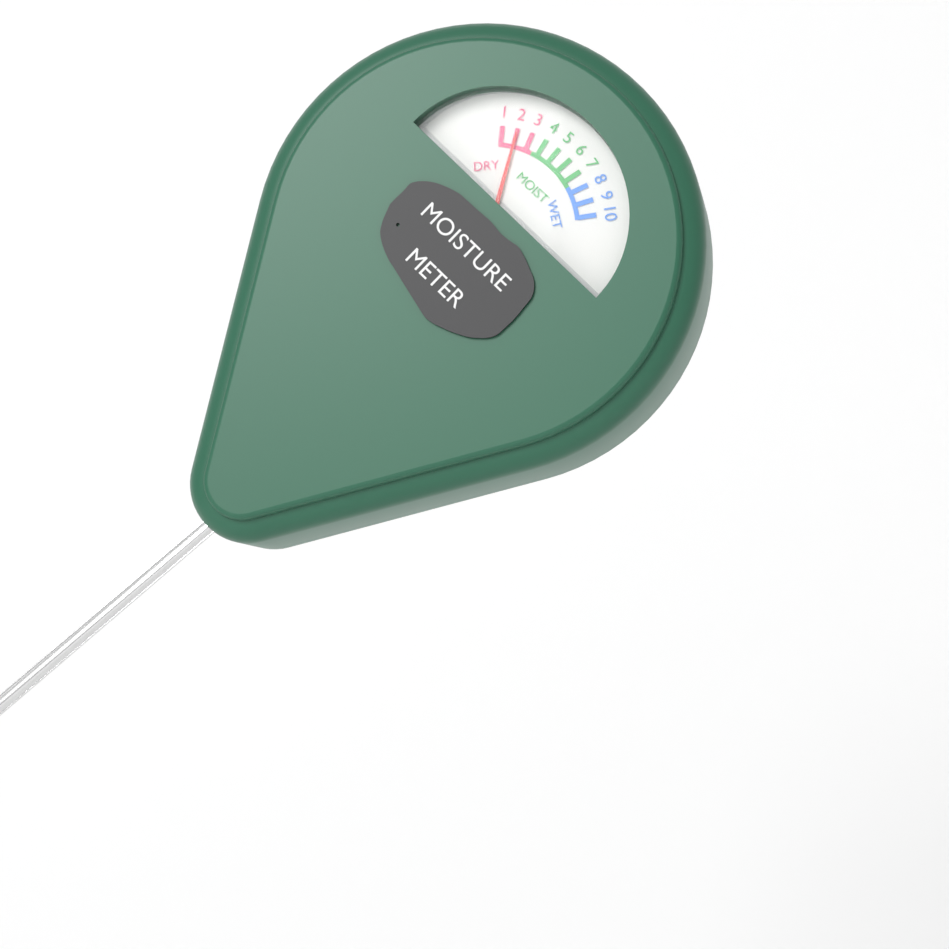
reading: 2 (no unit)
